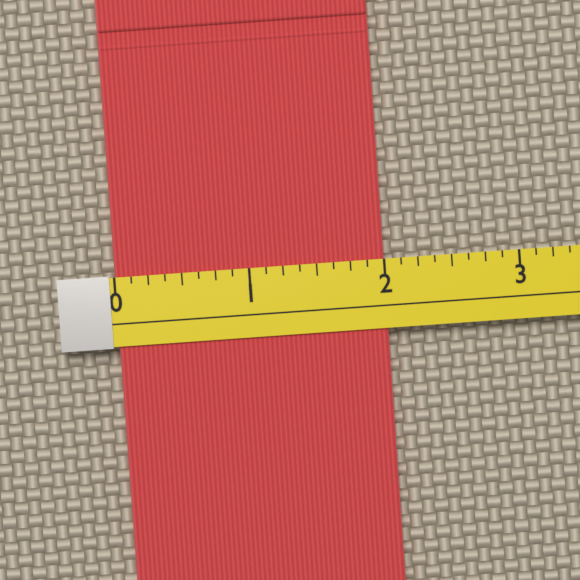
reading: 2.000 (no unit)
